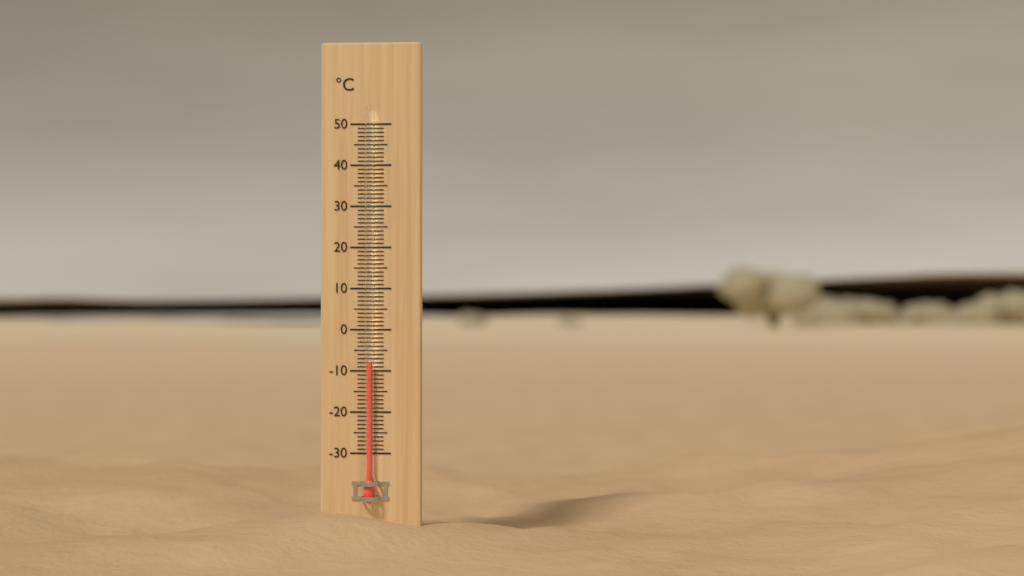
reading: -8 °C
